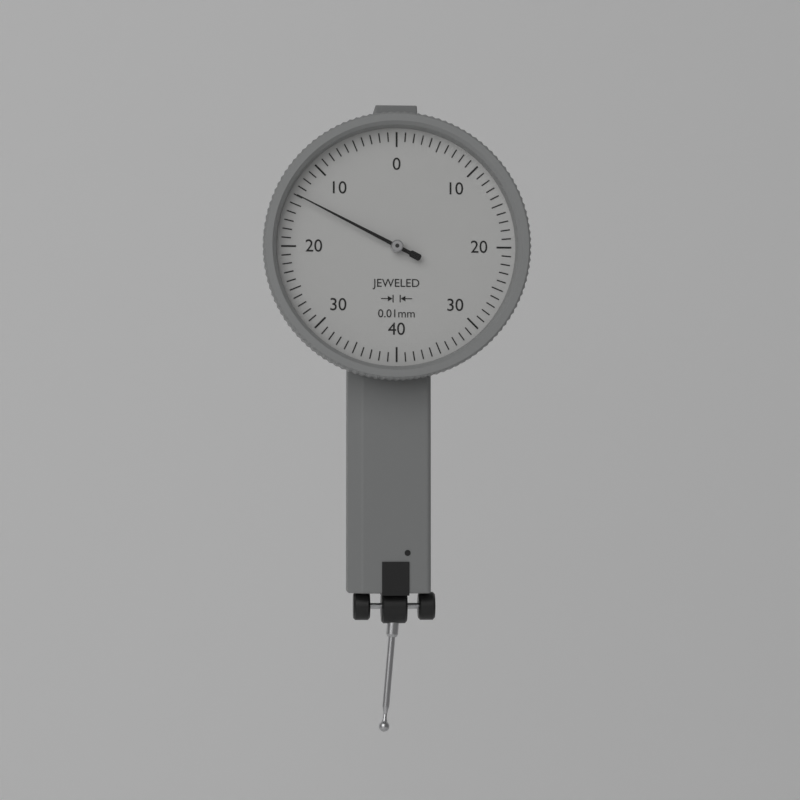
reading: 0.14 mm
